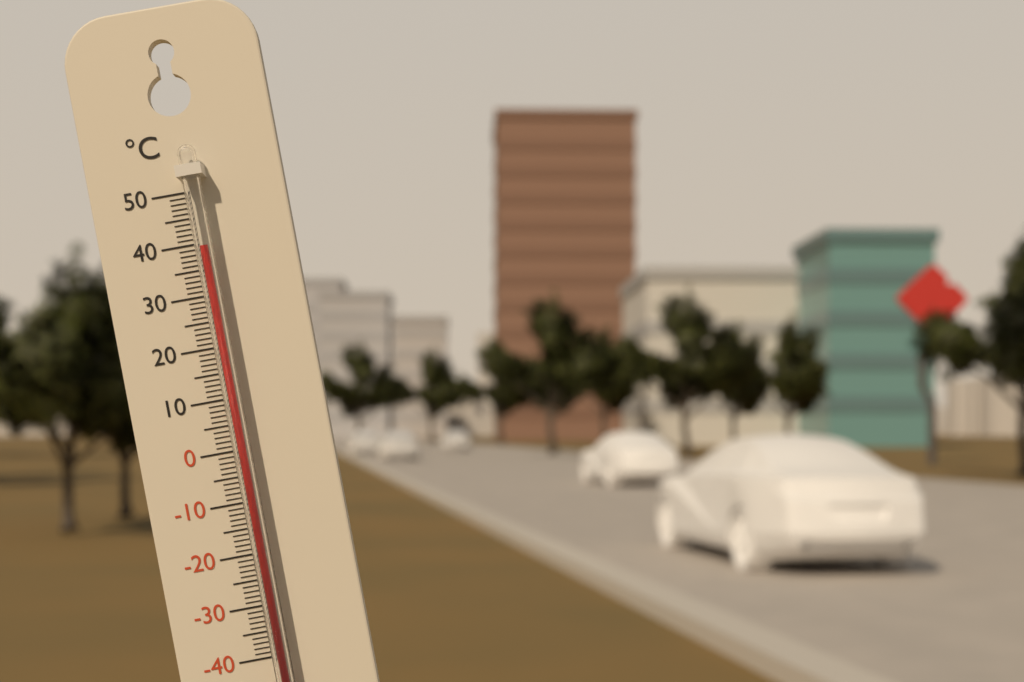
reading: 39 °C
